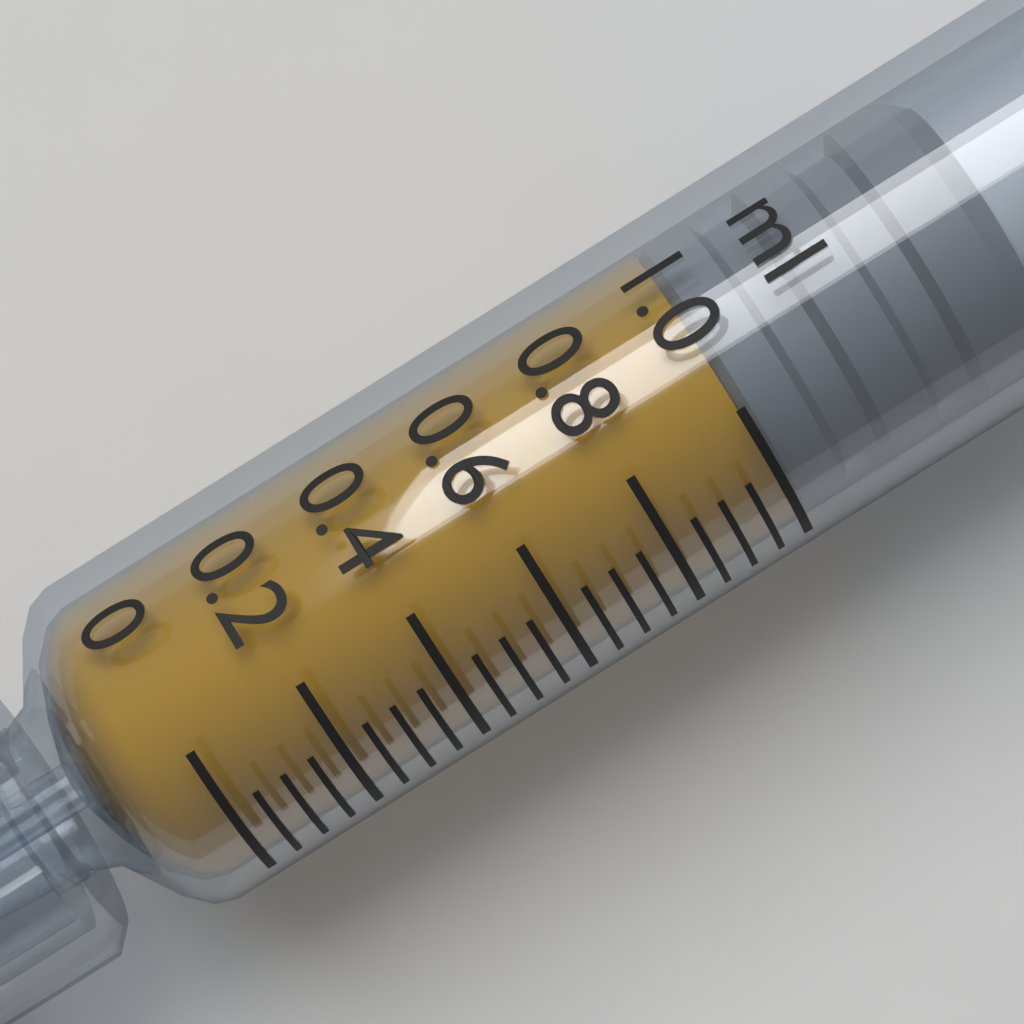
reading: 1.00 ml
